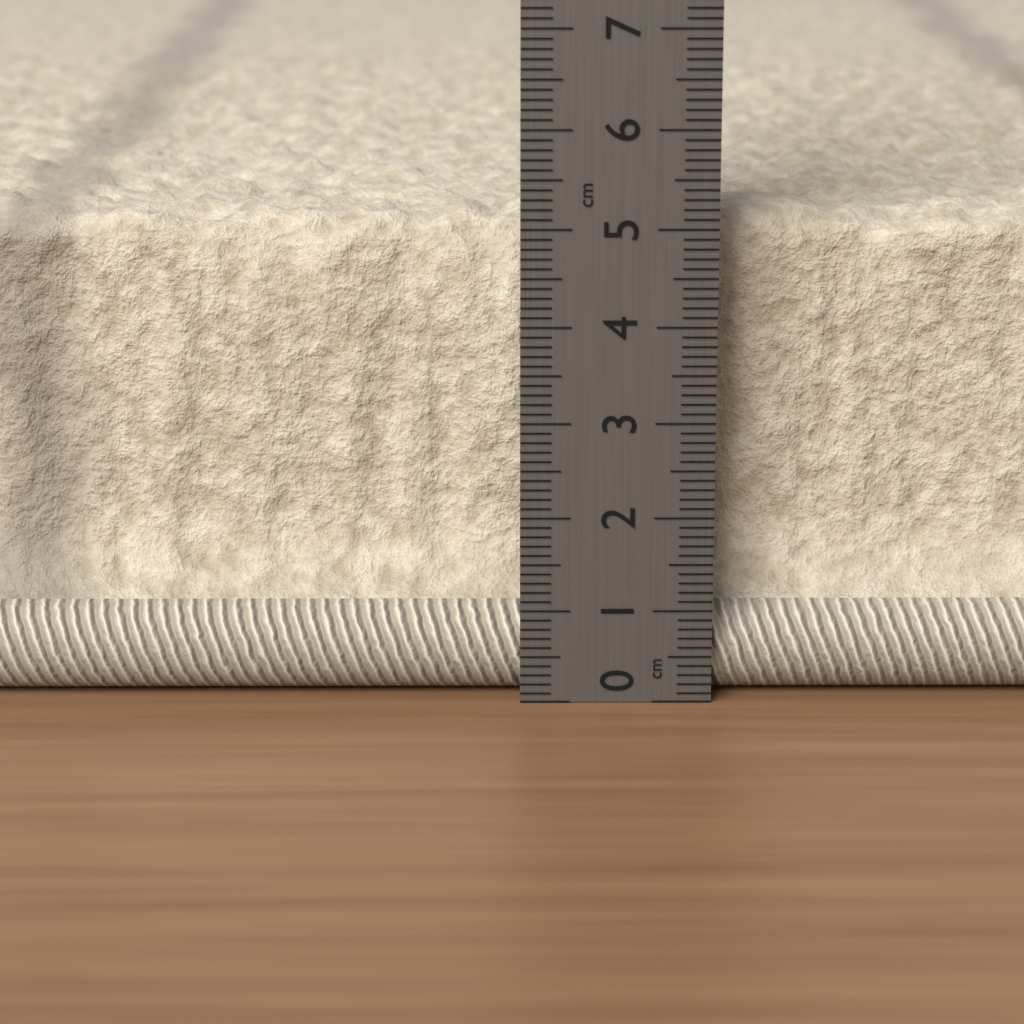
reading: 5.1 cm
